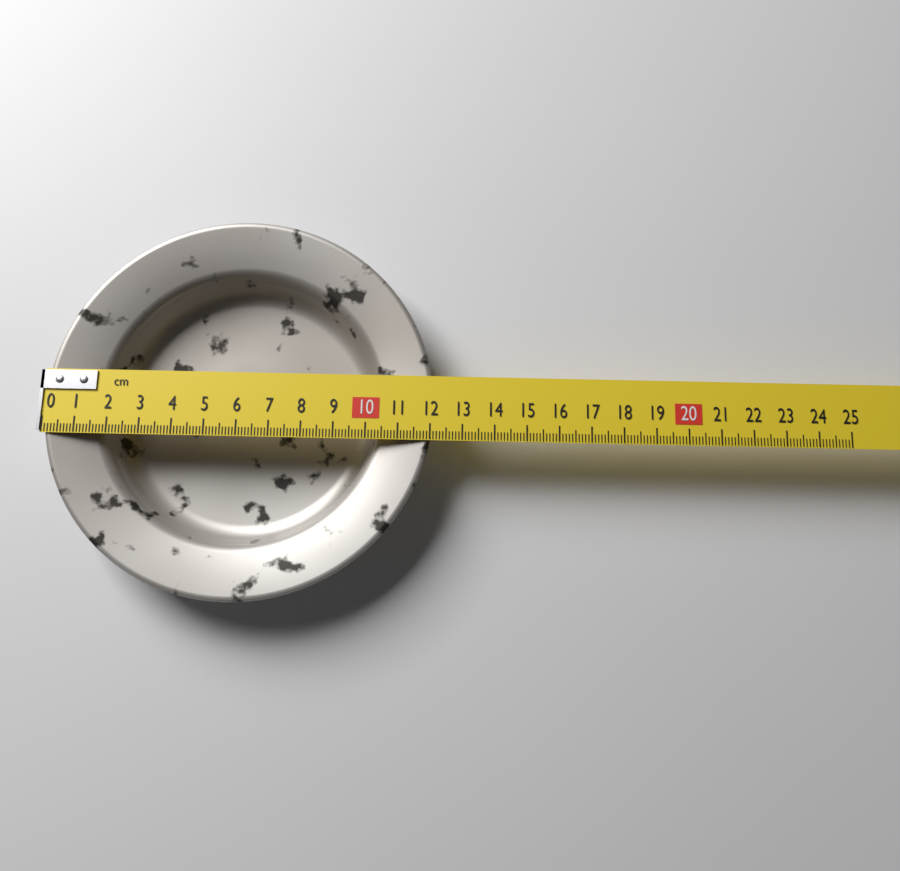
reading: 12.1 cm
